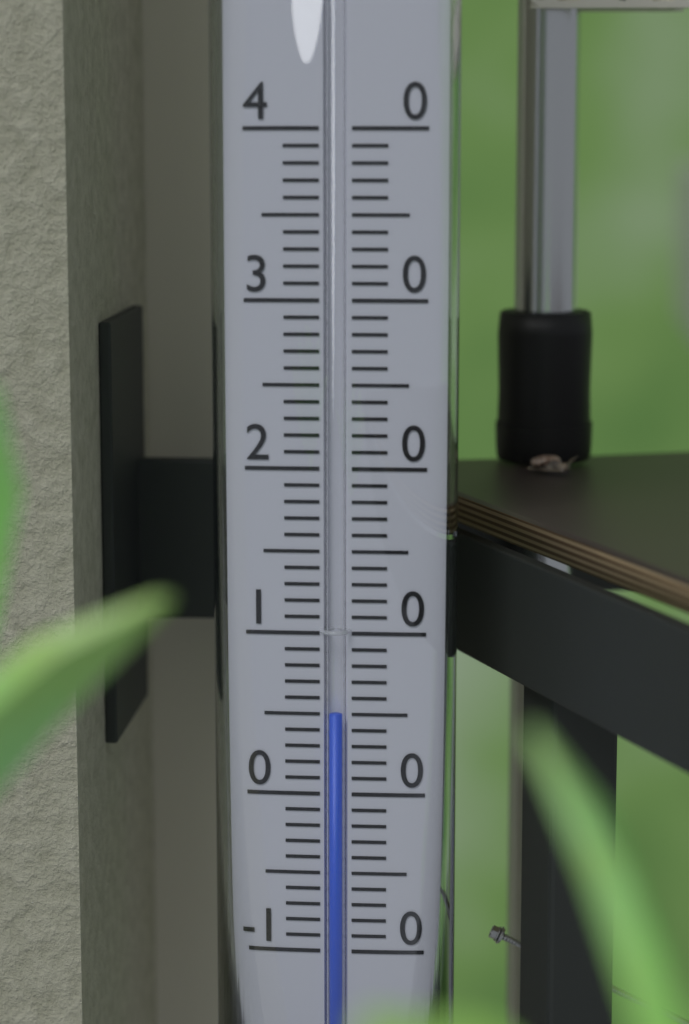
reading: 5 (no unit)
